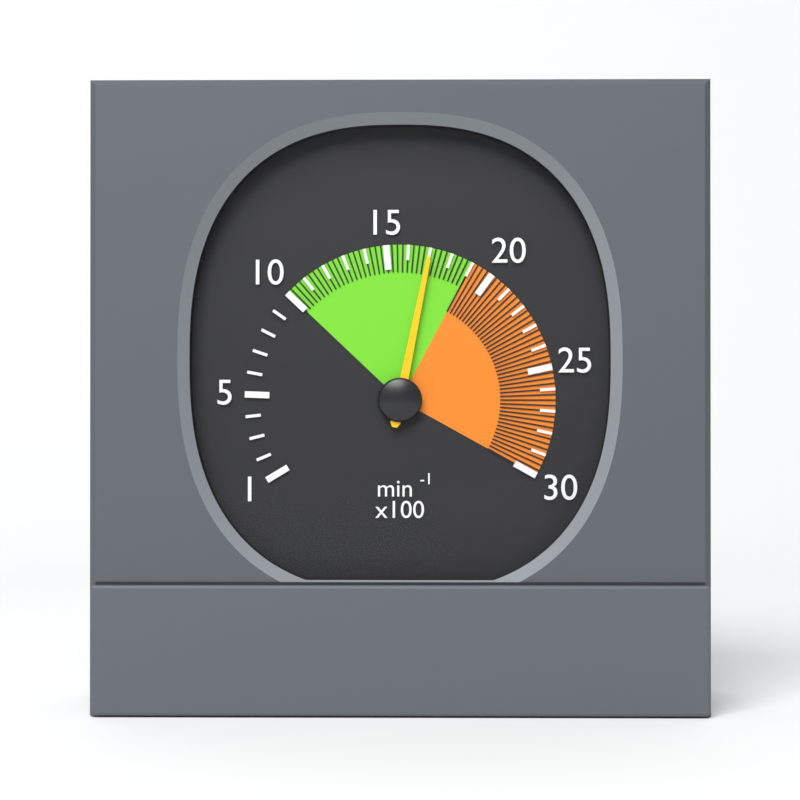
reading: 1700 min⁻¹
